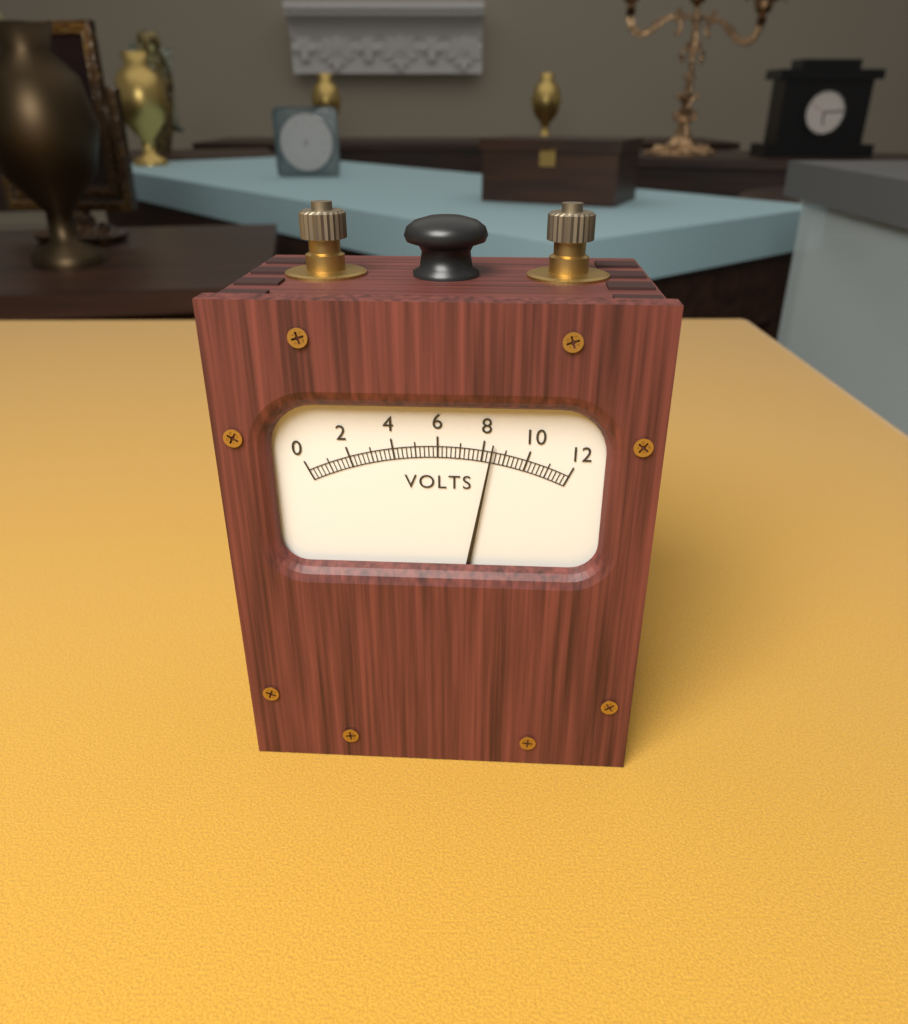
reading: 8.4 V
